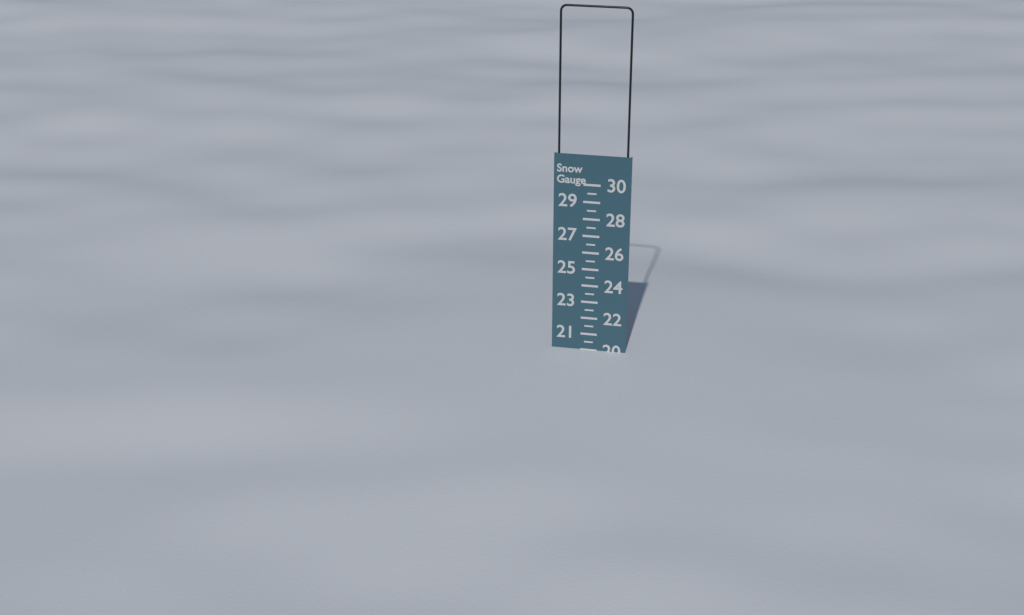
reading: 20.0 (no unit)
